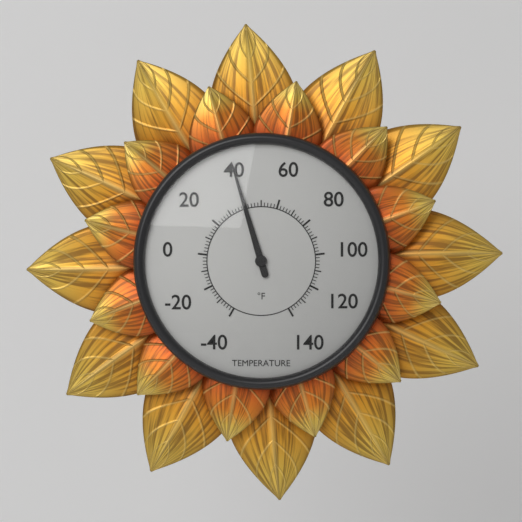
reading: 40 °F
